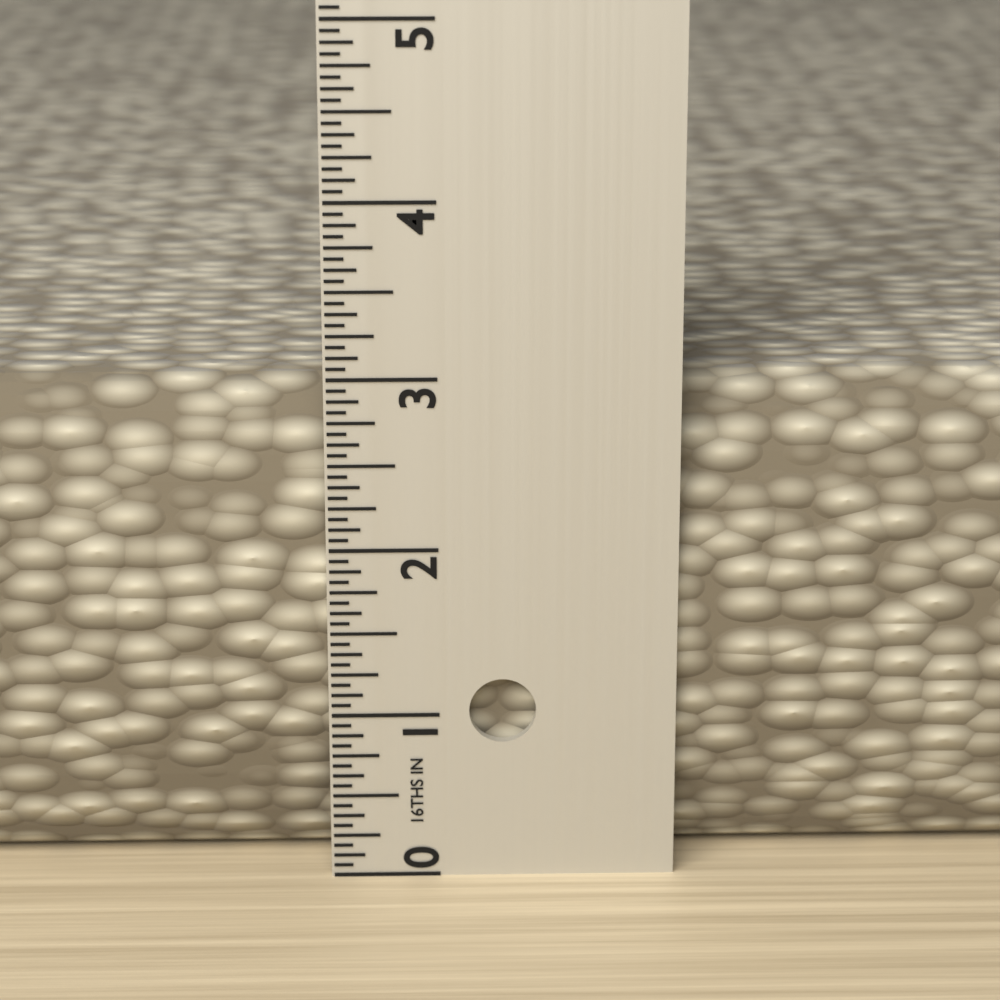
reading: 2.9375 in
